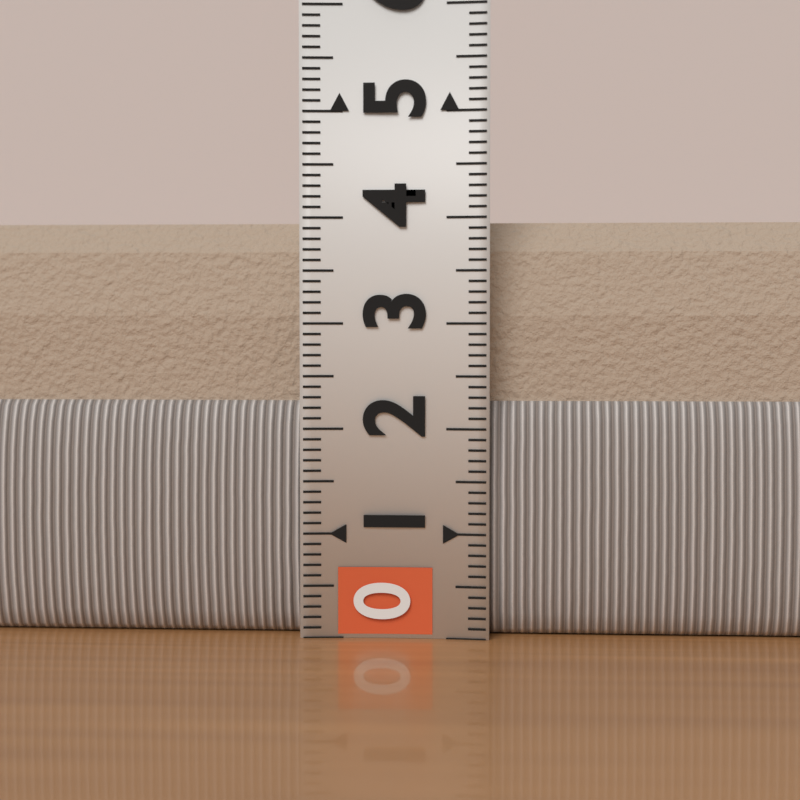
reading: 4.1 (no unit)
